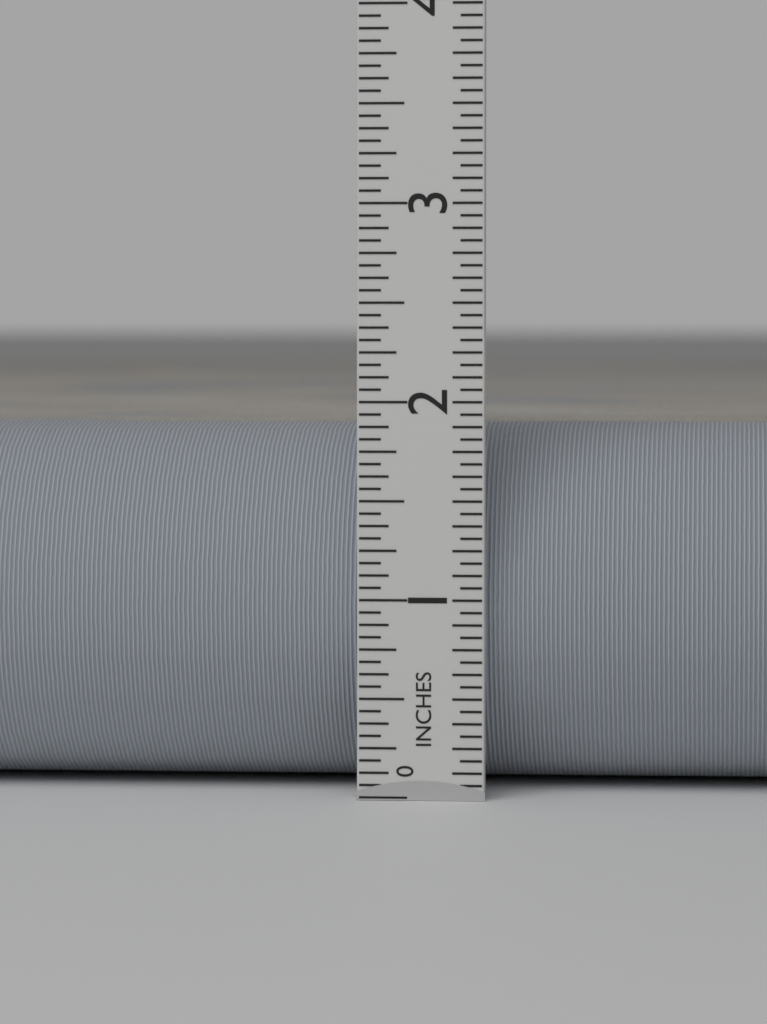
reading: 1.8750 in
